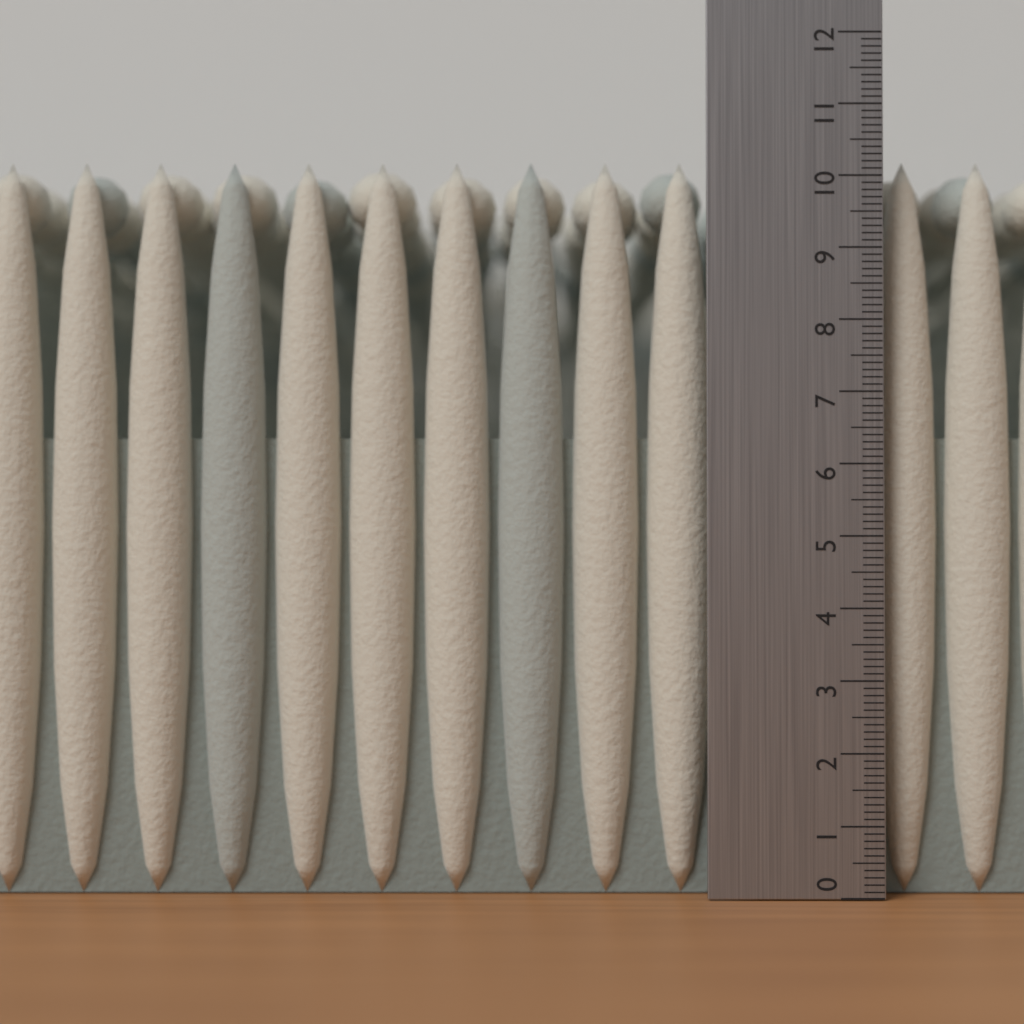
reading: 10.3 (no unit)
